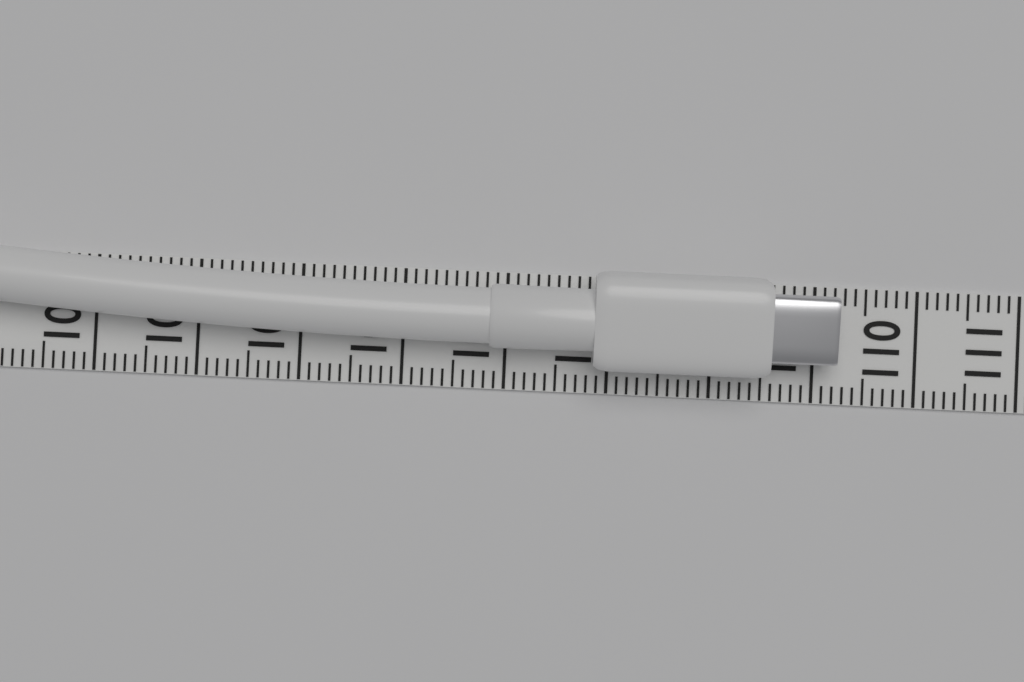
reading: 109.2 (no unit)
